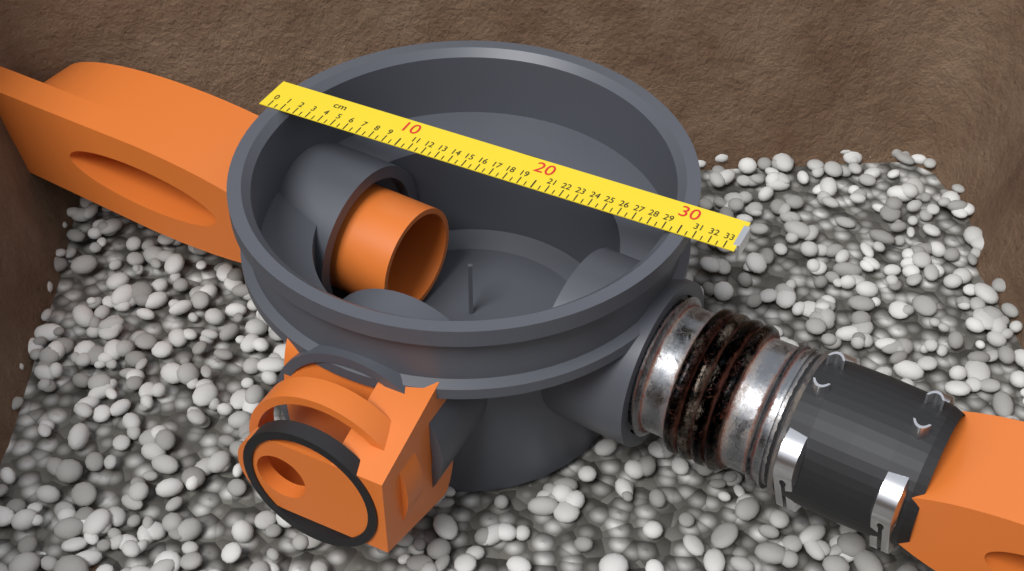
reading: 30.5 cm
